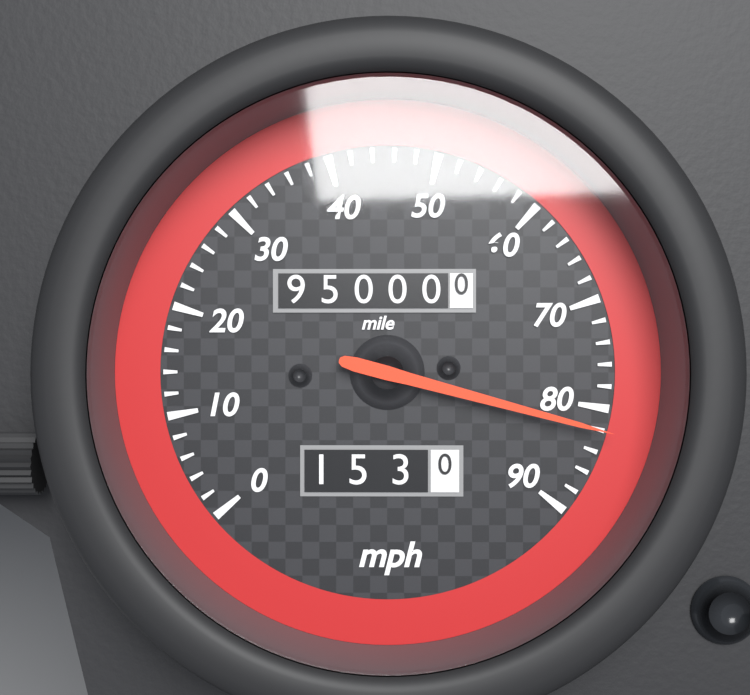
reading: 82 mph
